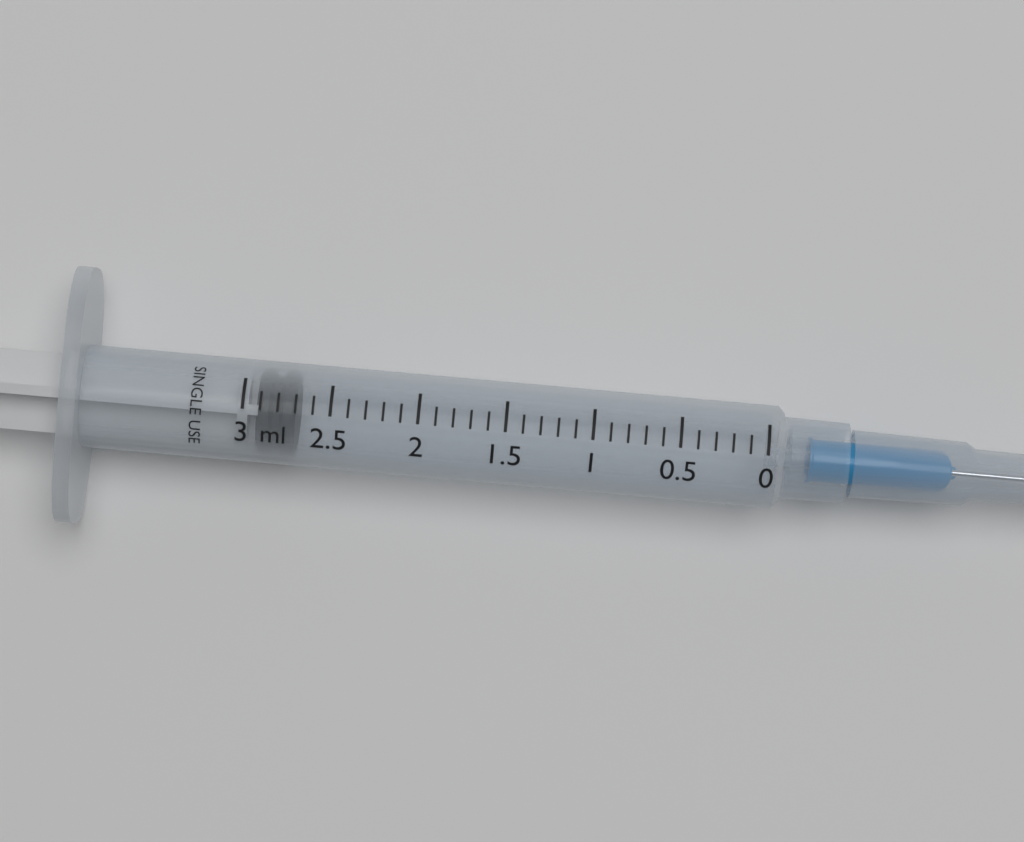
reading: 2.7 ml
